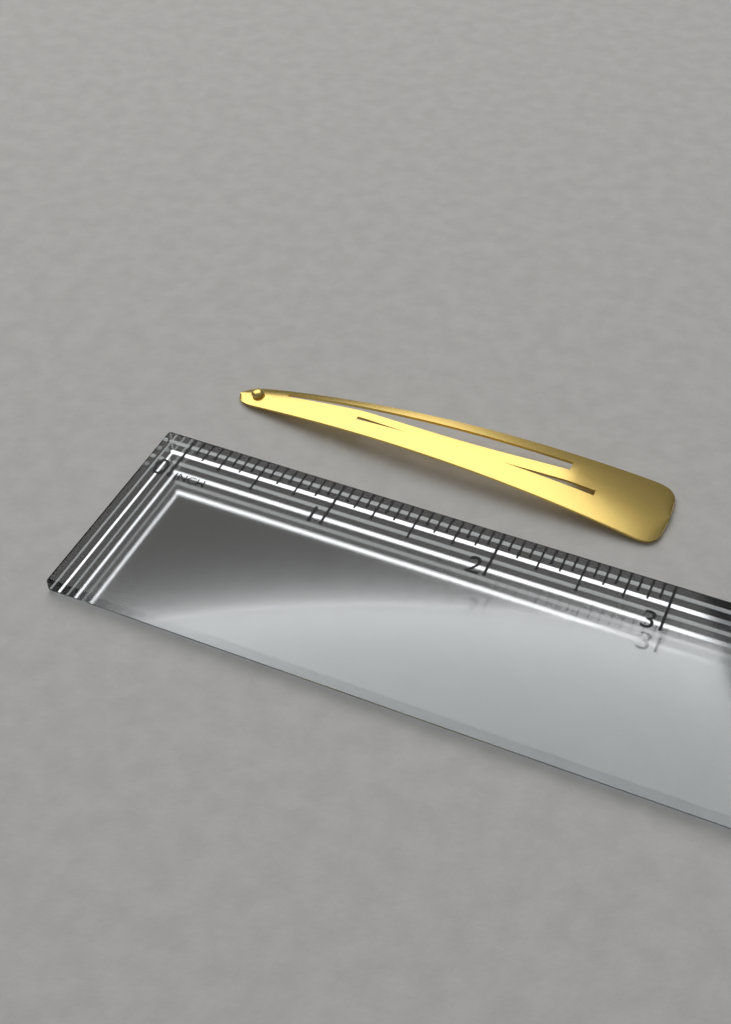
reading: 2.8125 in
